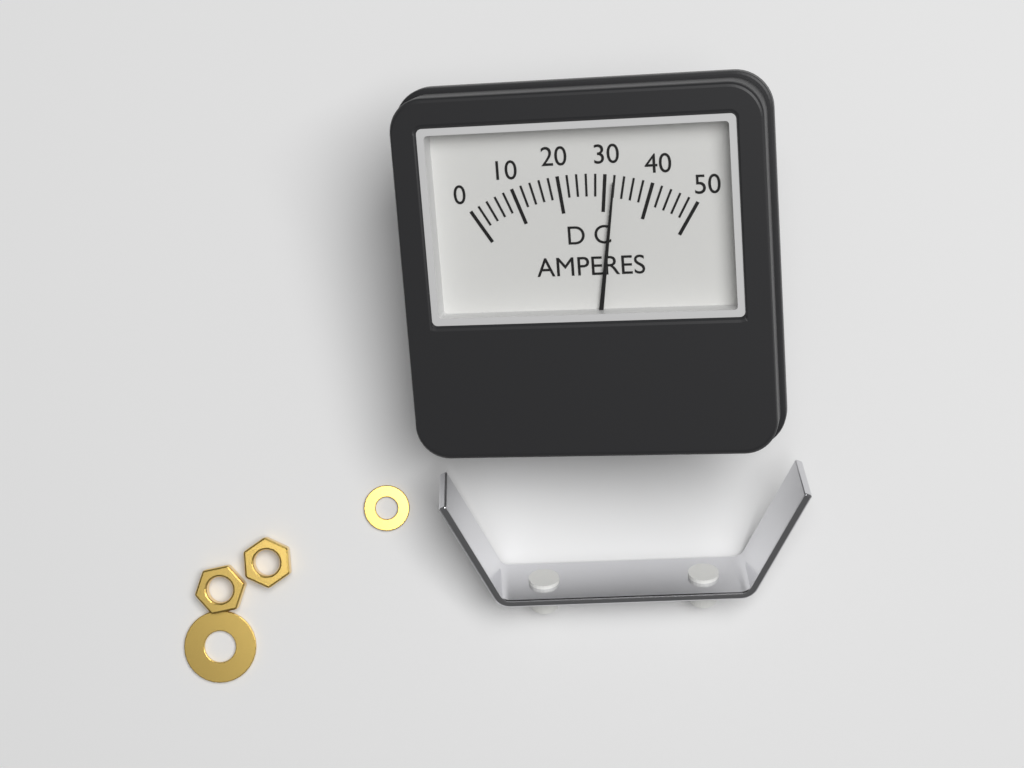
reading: 32 A
